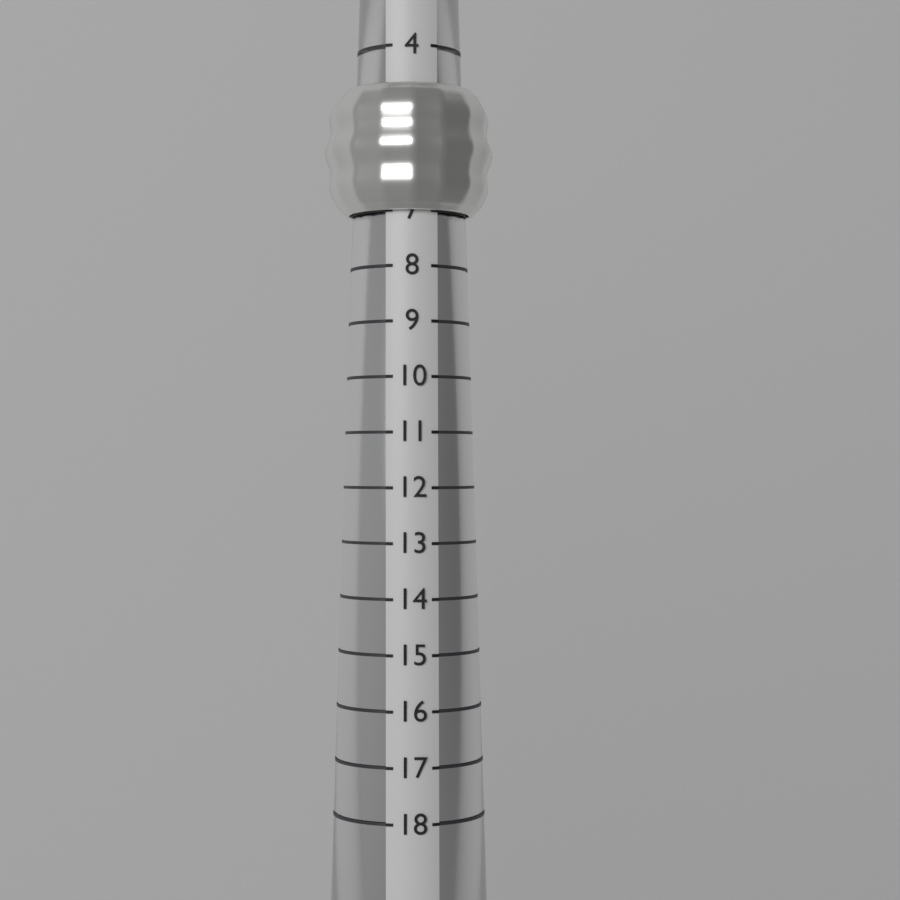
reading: 7 (no unit)
